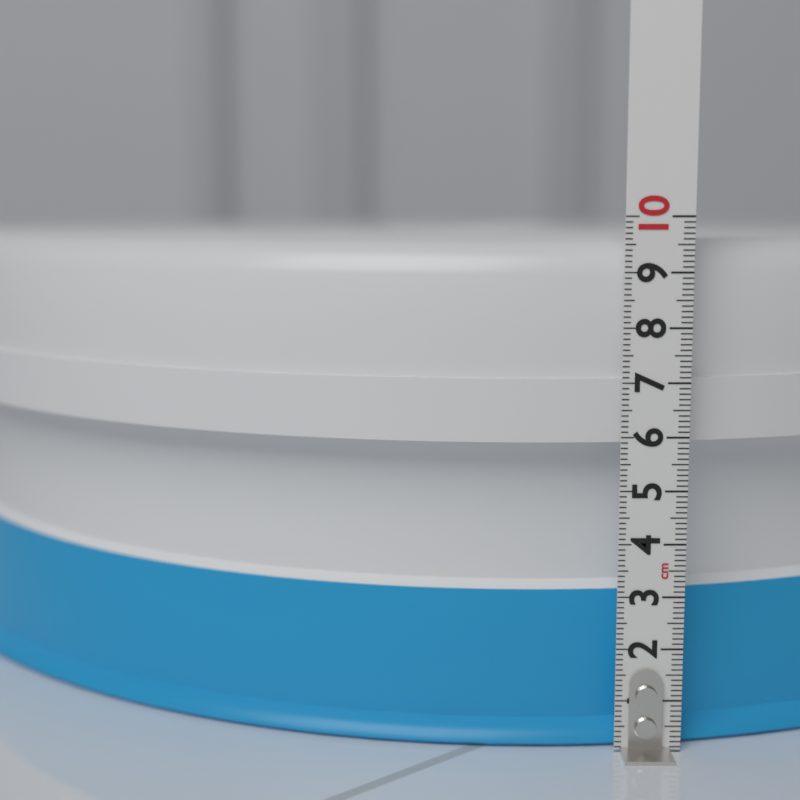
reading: 9.6 cm
